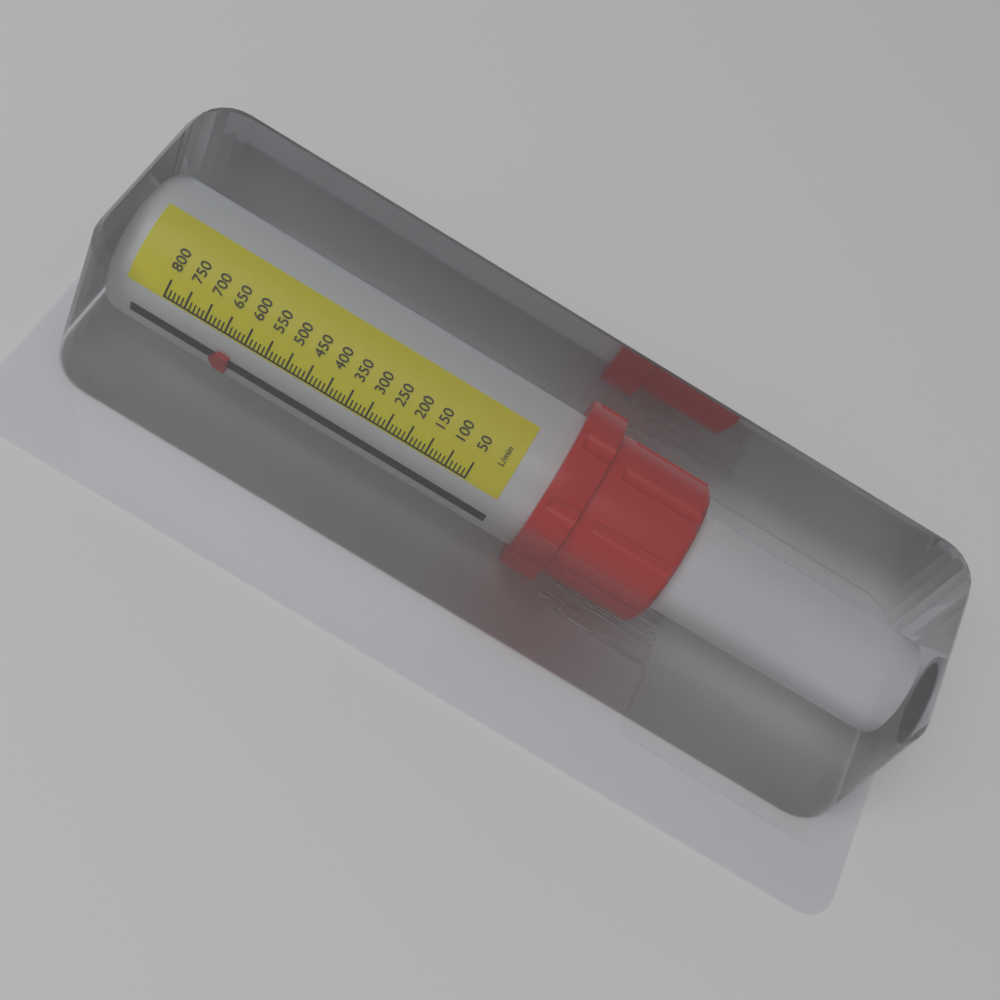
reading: 620 L/min
